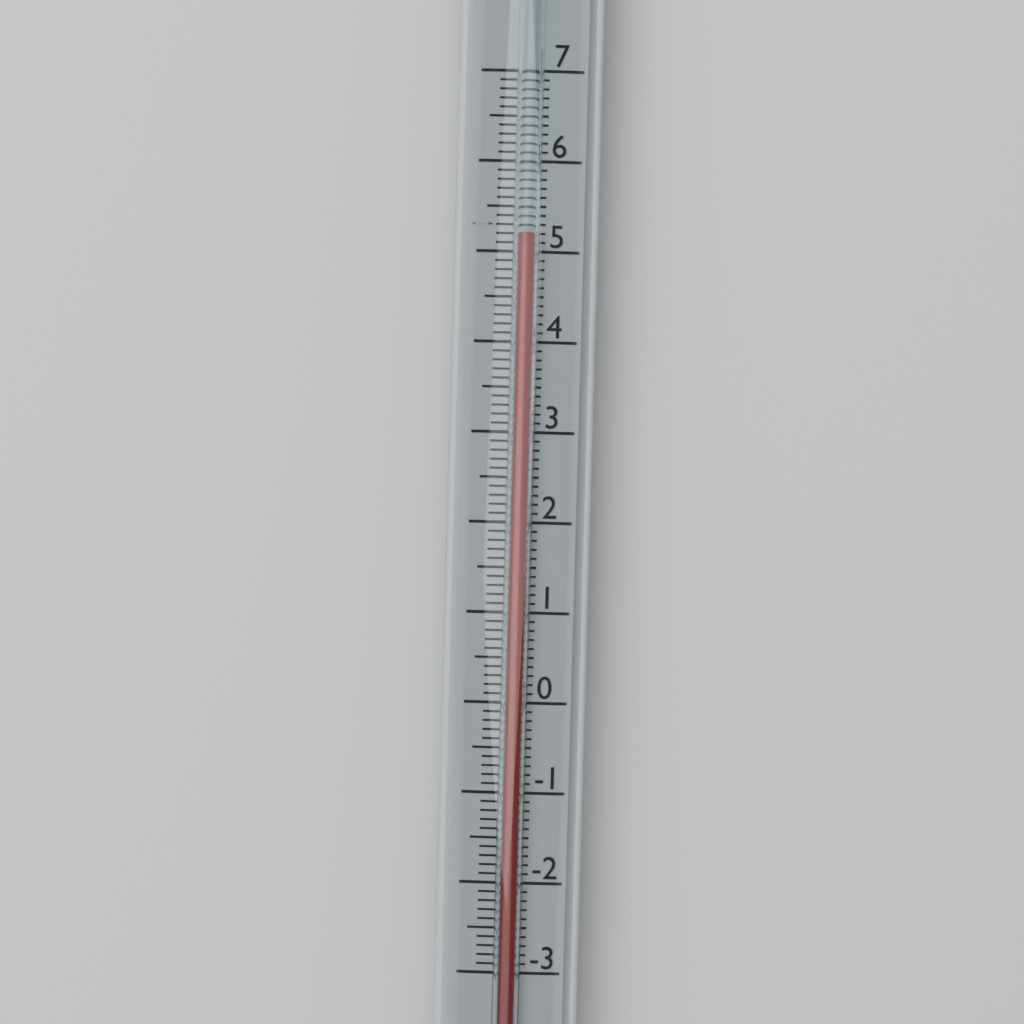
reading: 5.2 (no unit)
